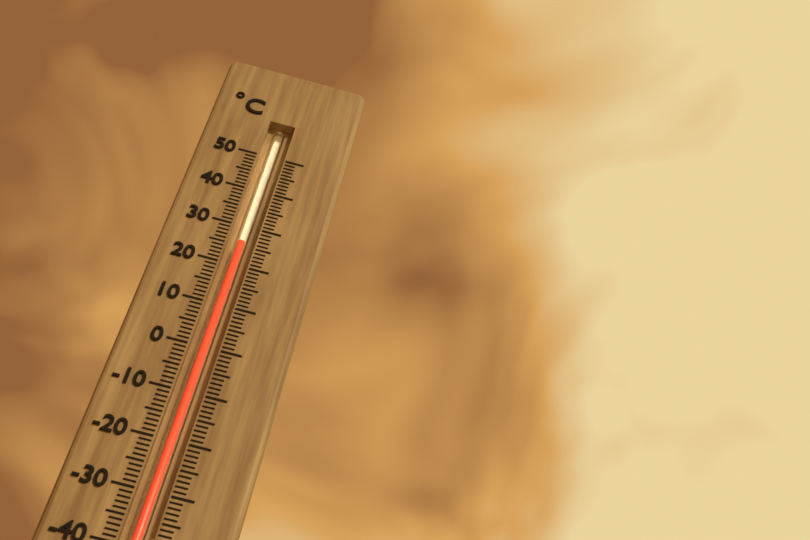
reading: 26 °C
